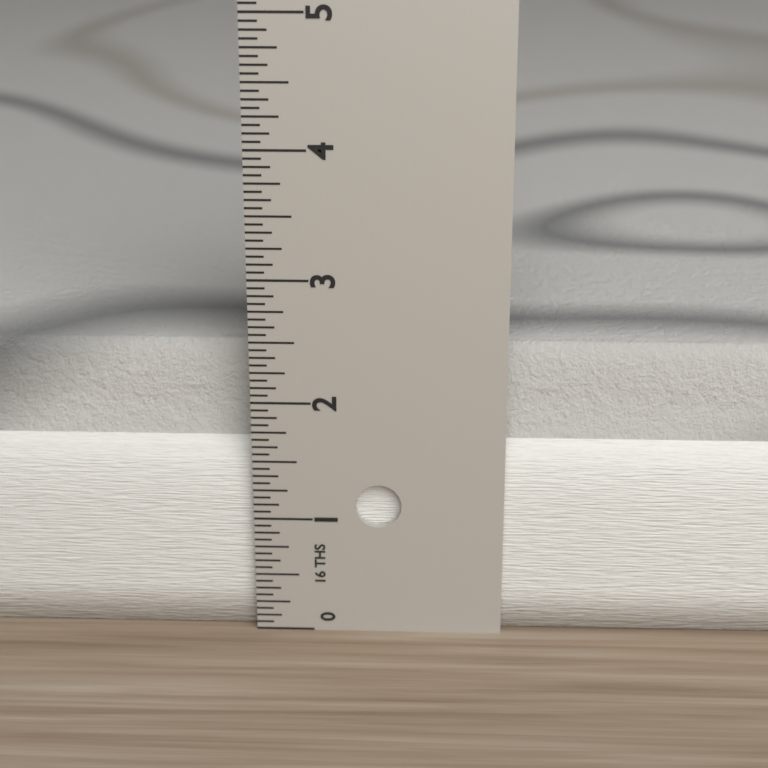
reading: 2.3750 in
